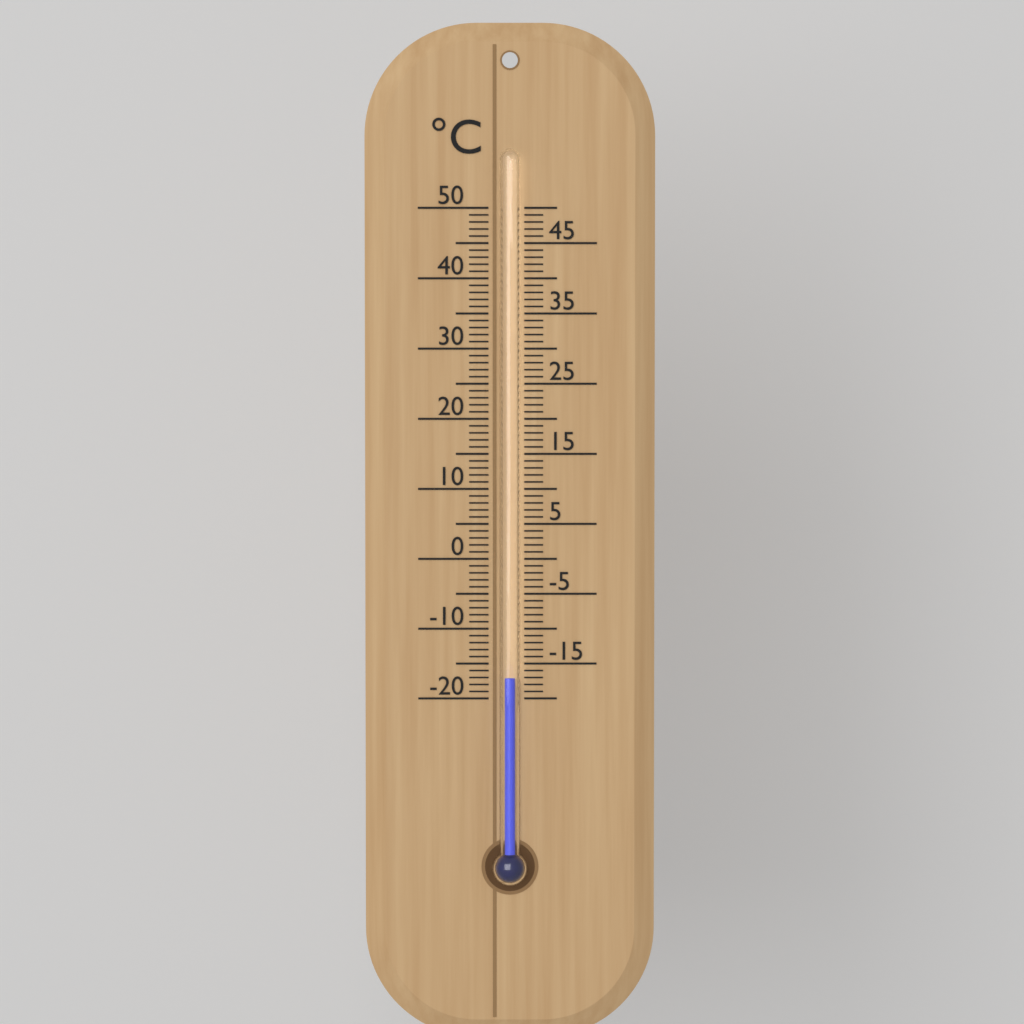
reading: -17 °C
